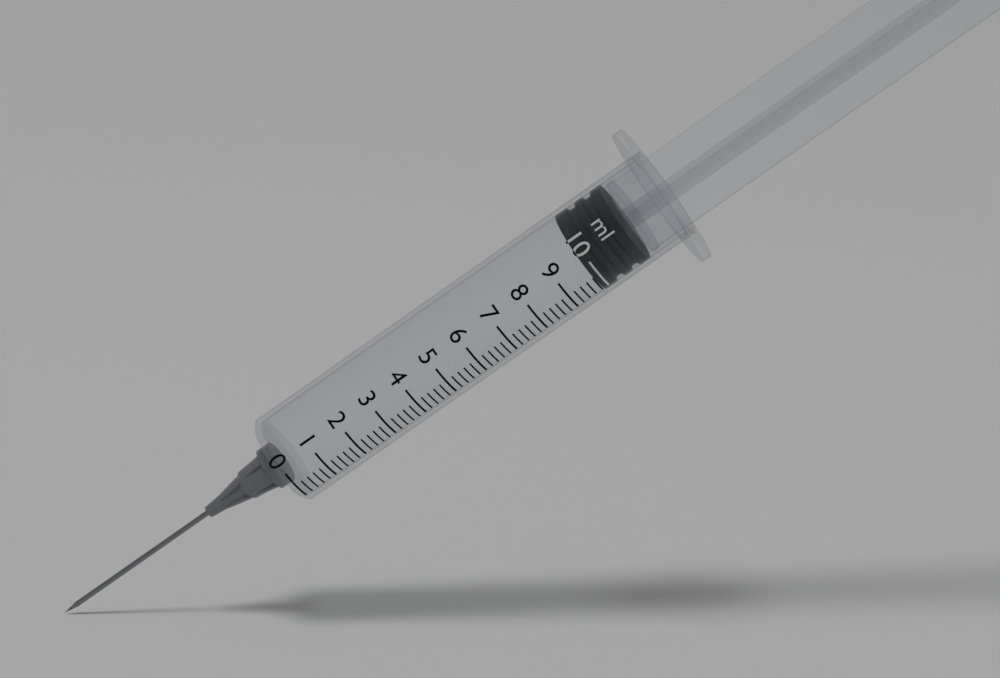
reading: 9.8 ml
